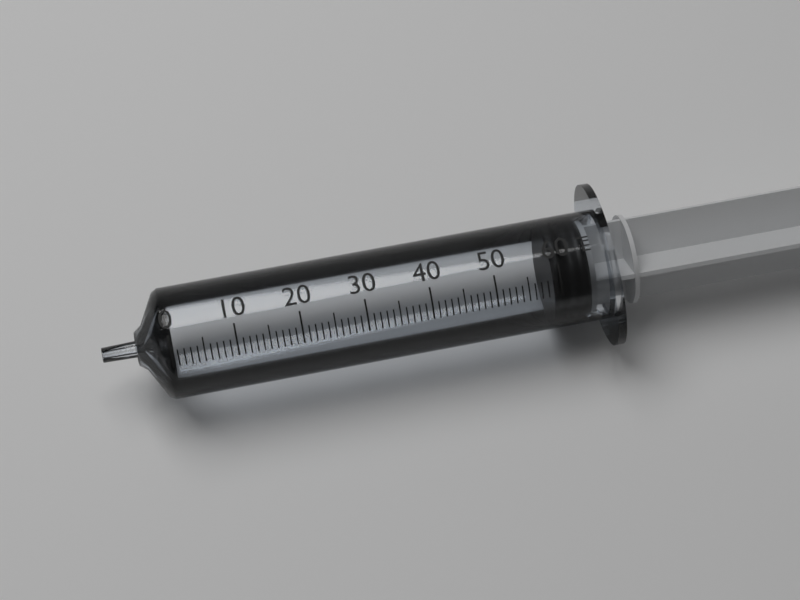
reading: 59 ml
